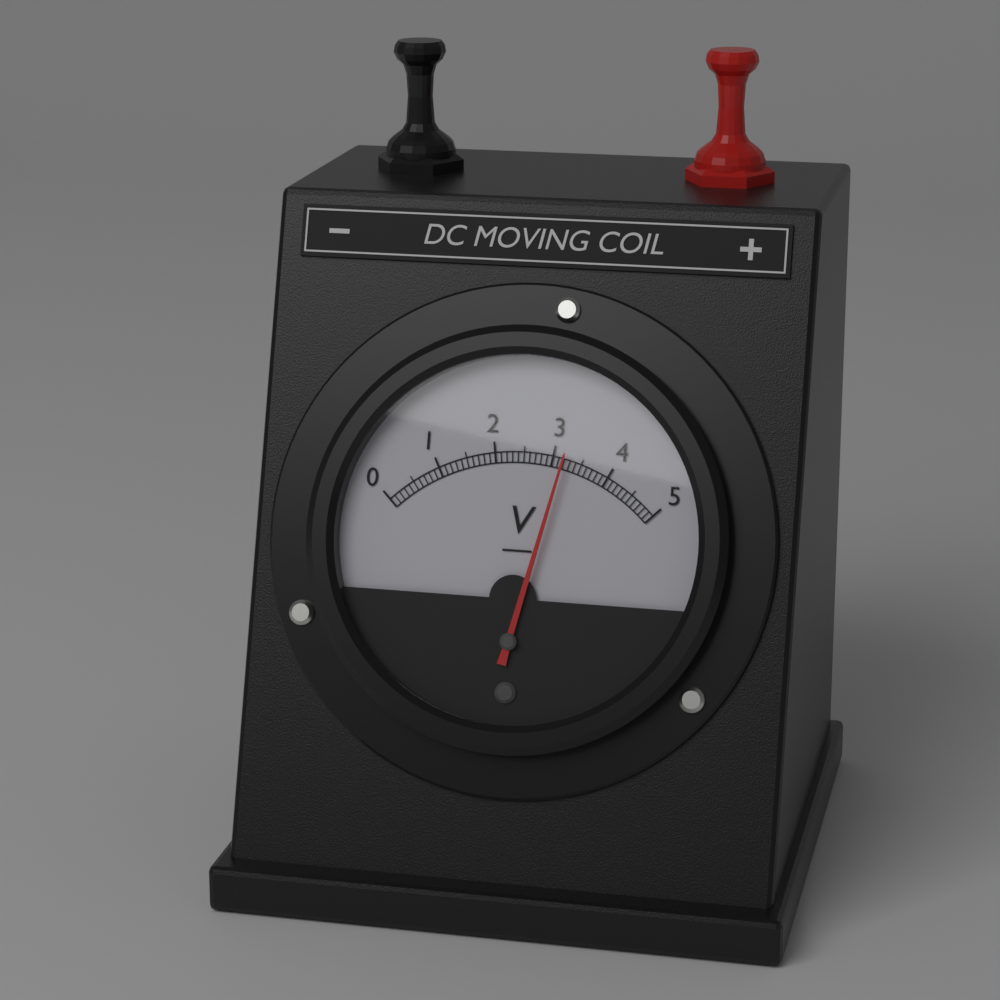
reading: 3.2 V
